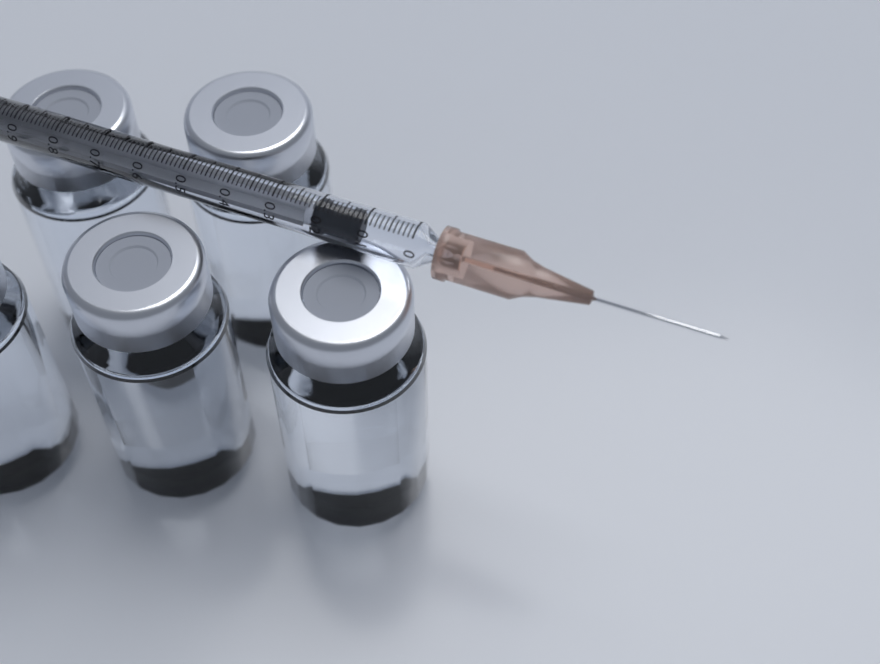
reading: 0.11 ml
